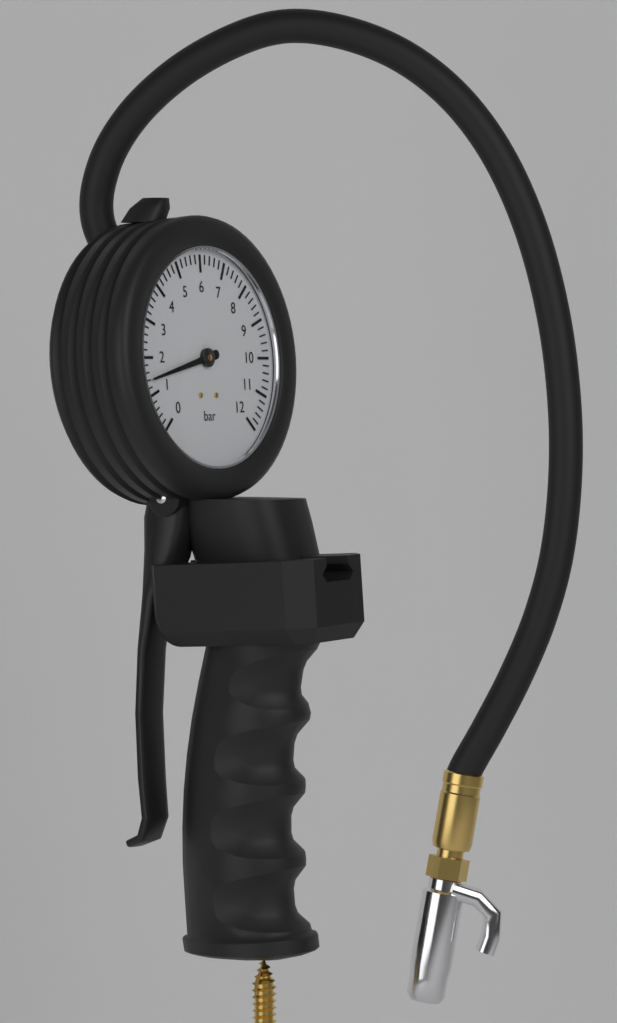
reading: 1.4 bar
